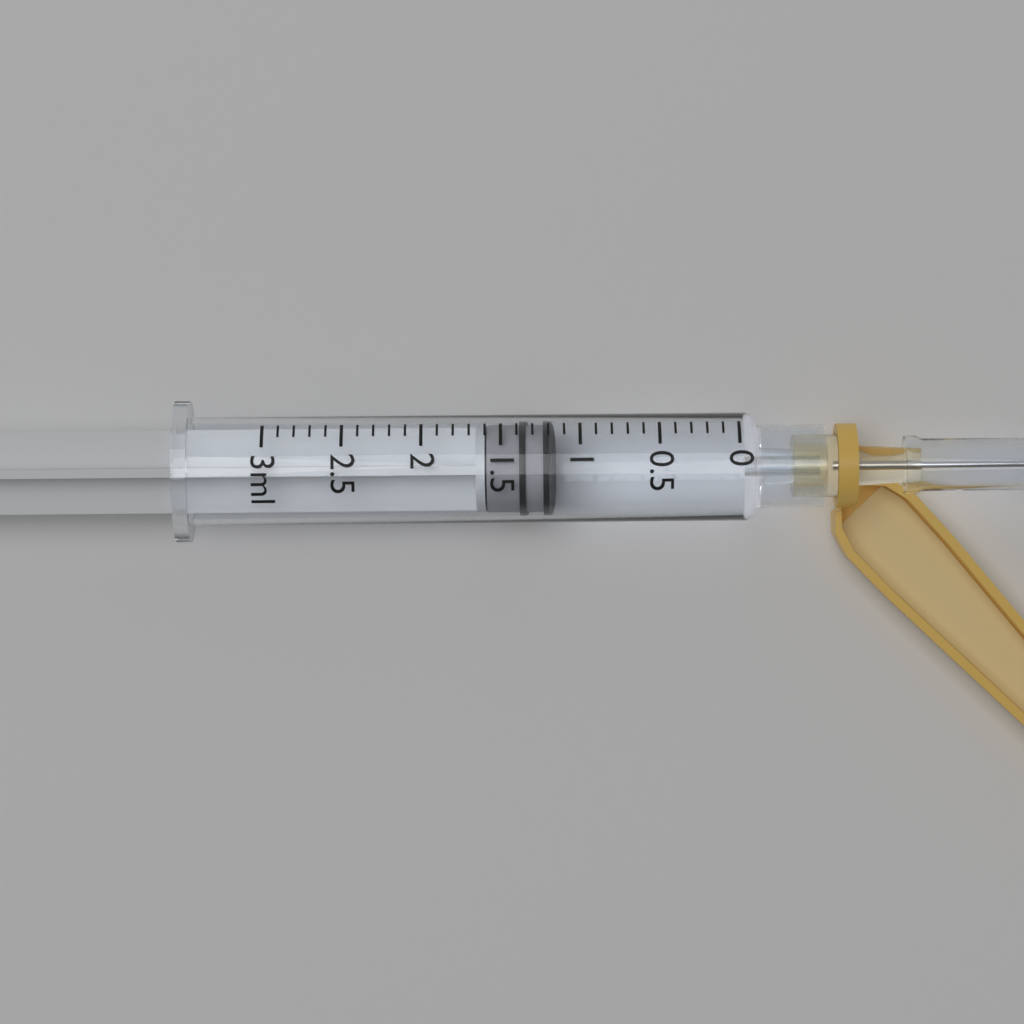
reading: 1.2 ml
